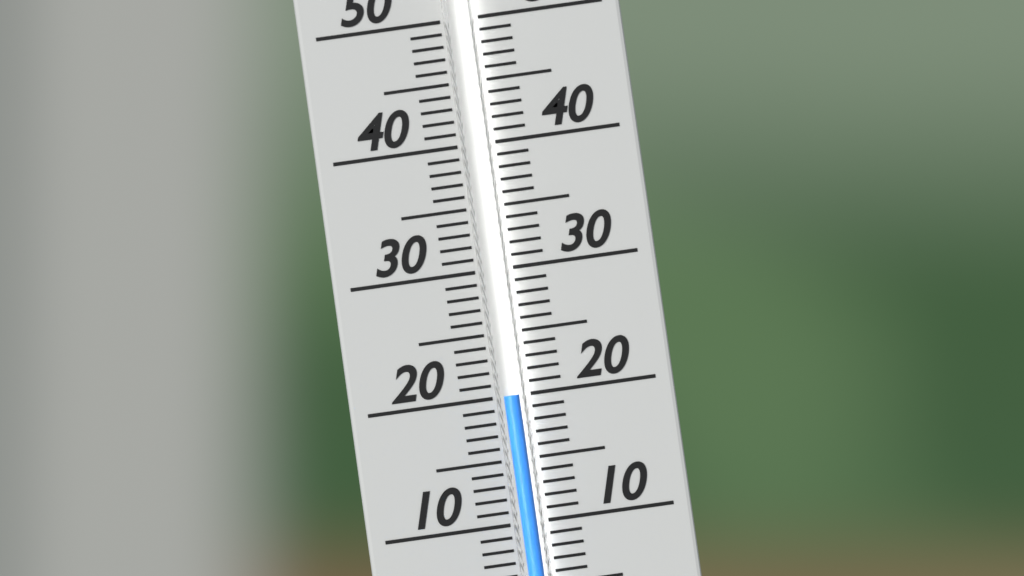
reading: 20 (no unit)
